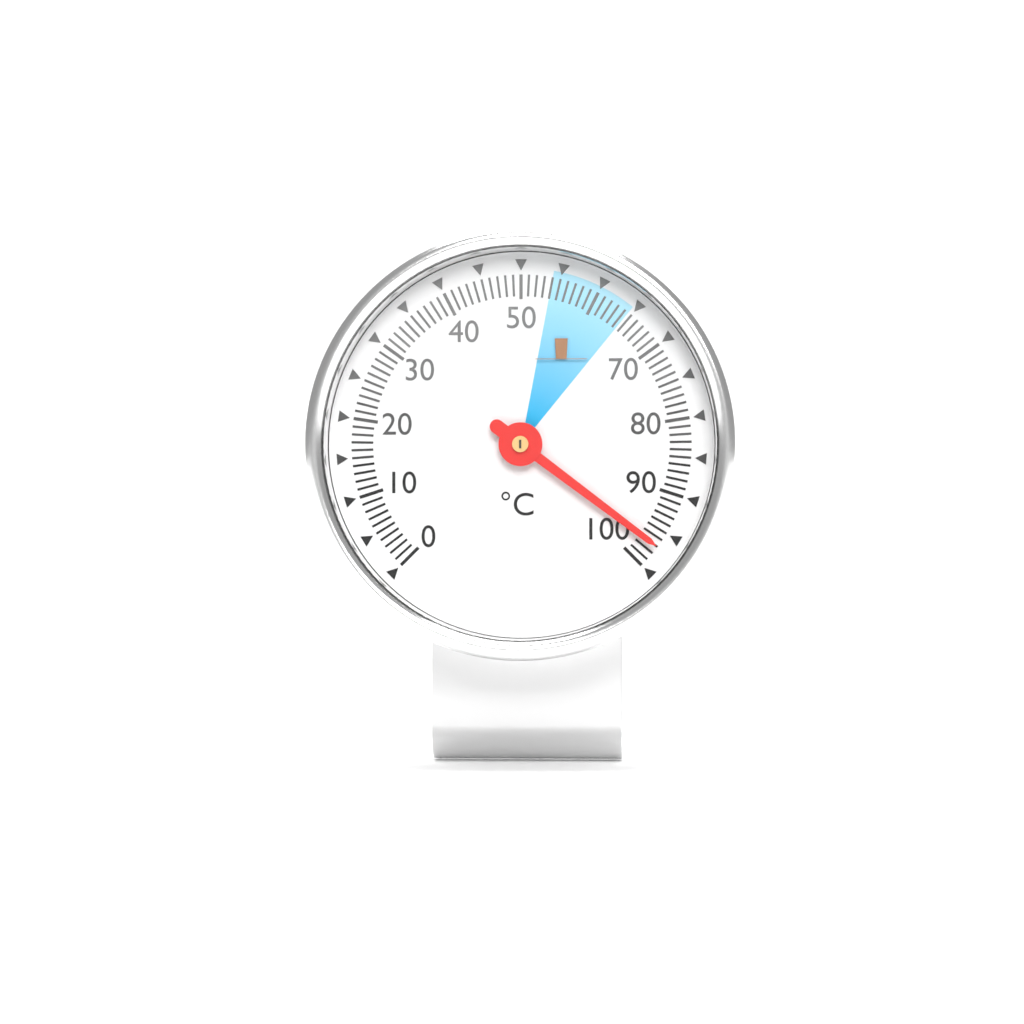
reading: 97 °C
